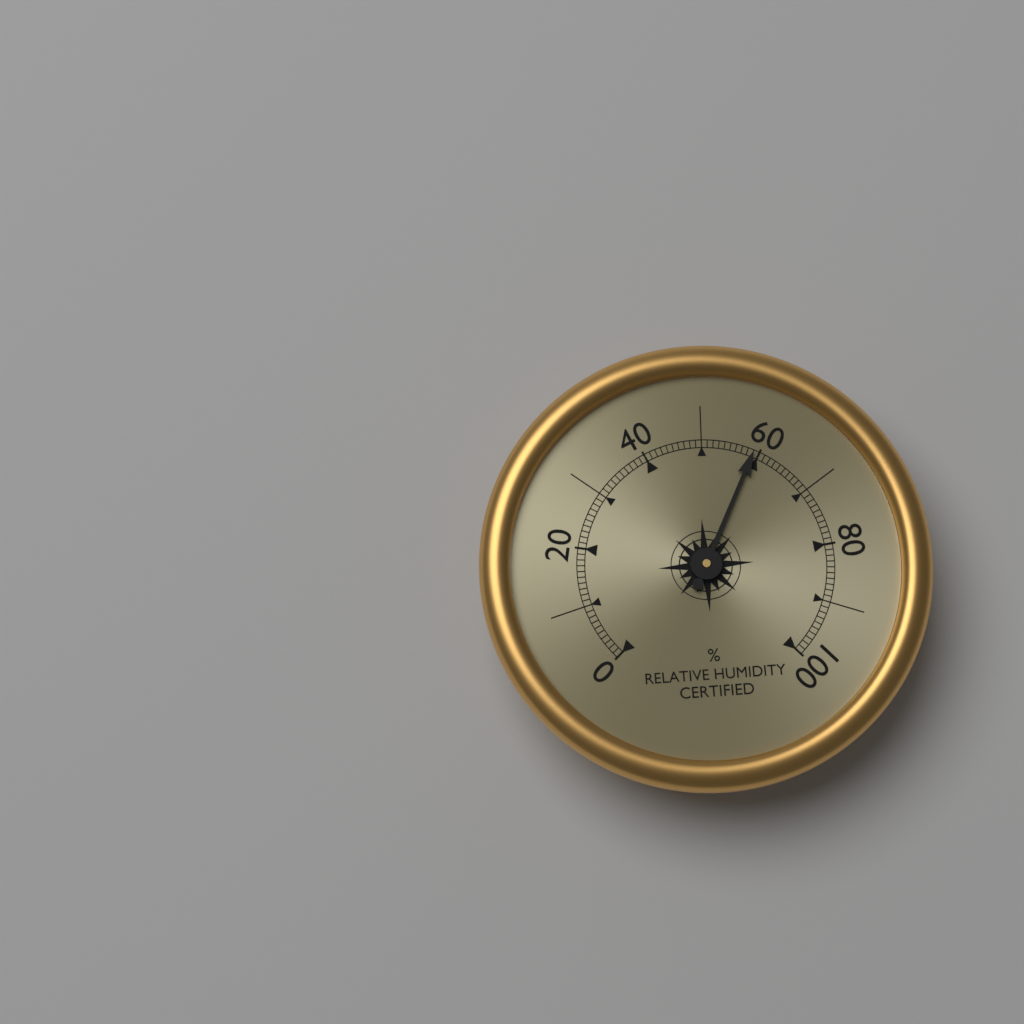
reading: 59 %
